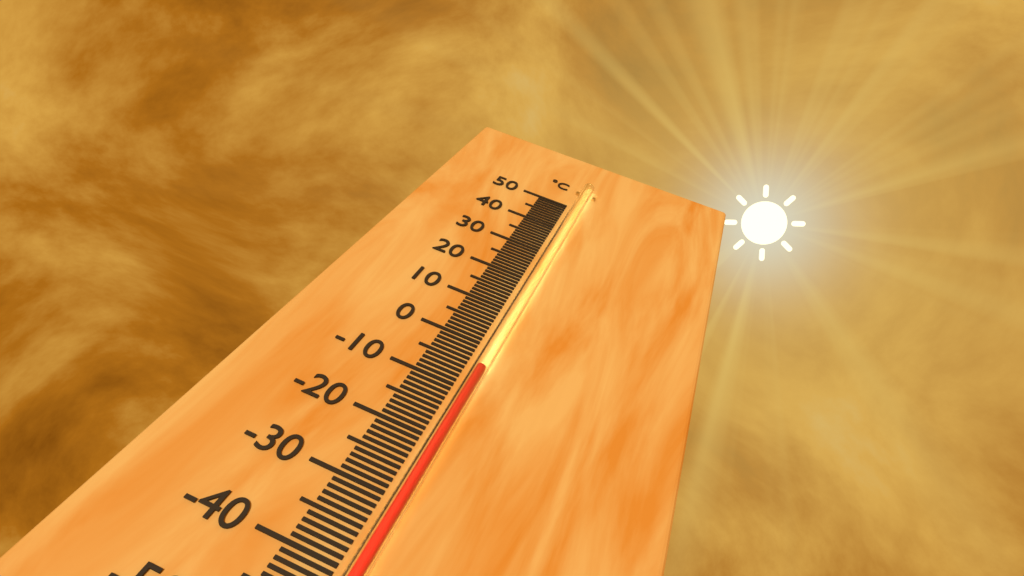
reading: -6 °C
